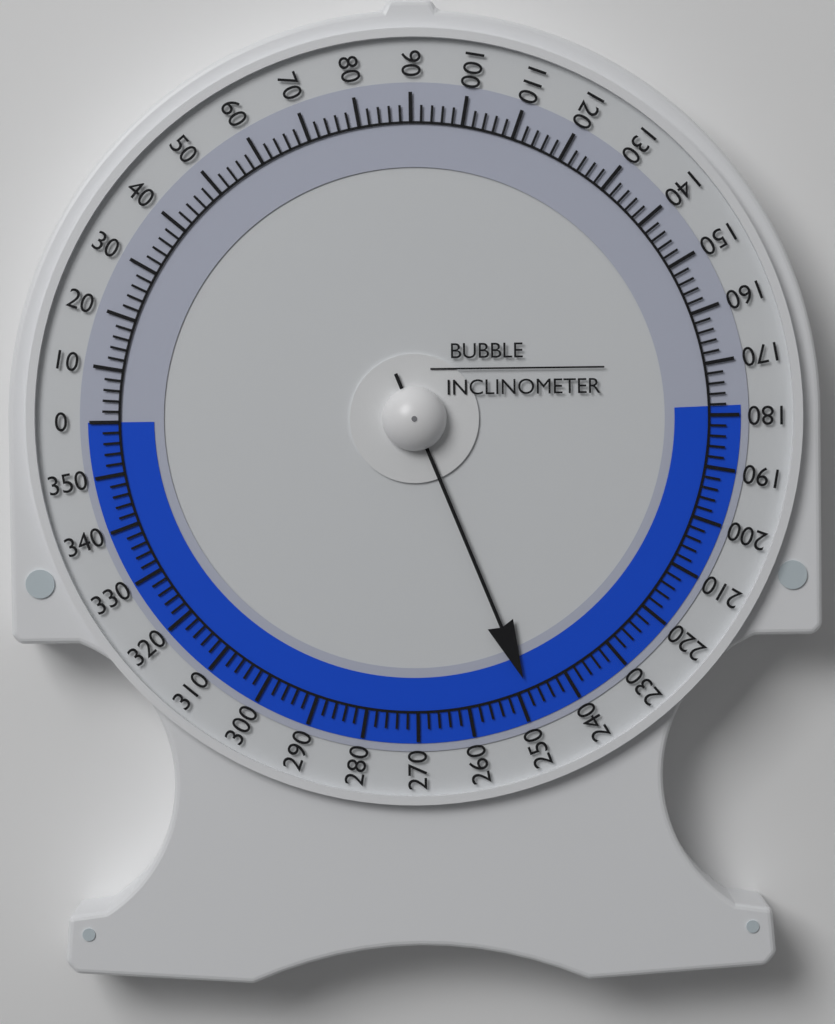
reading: 248 (no unit)
